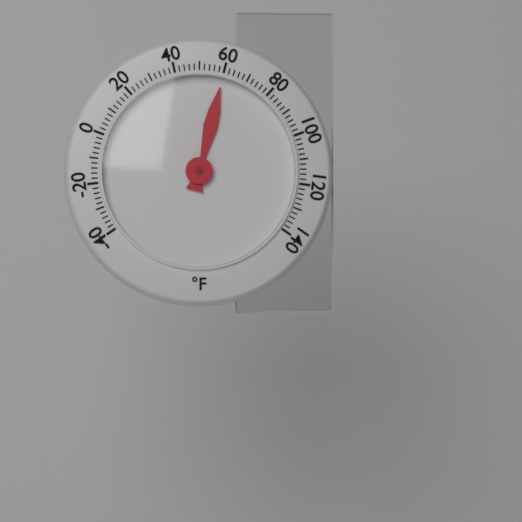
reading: 60 °F
